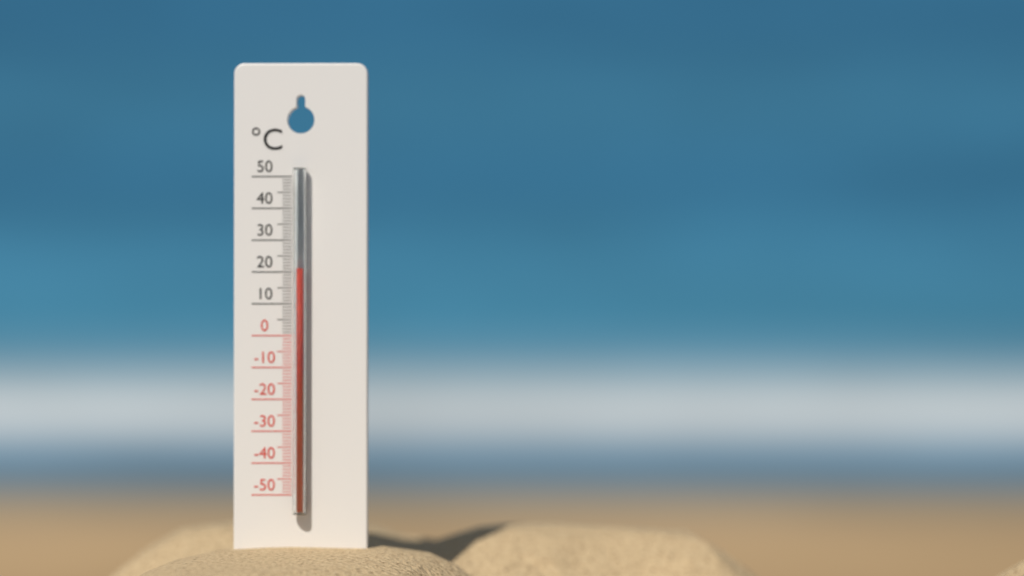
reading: 21 °C
